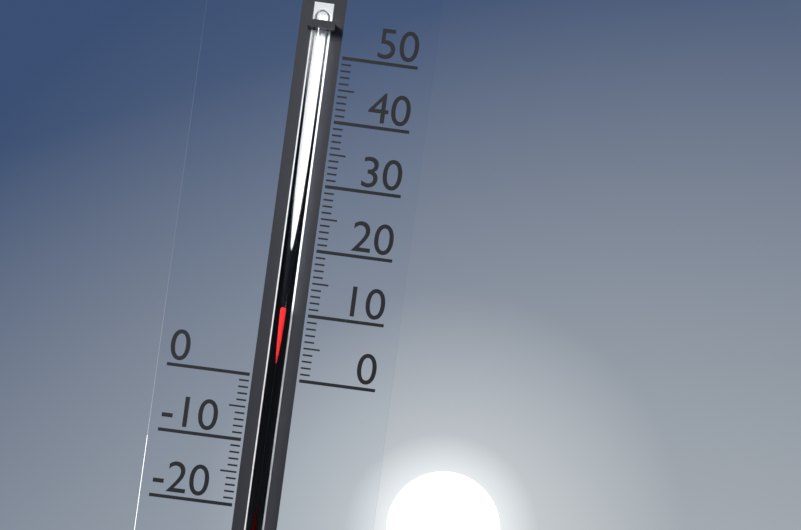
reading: 11 (no unit)
